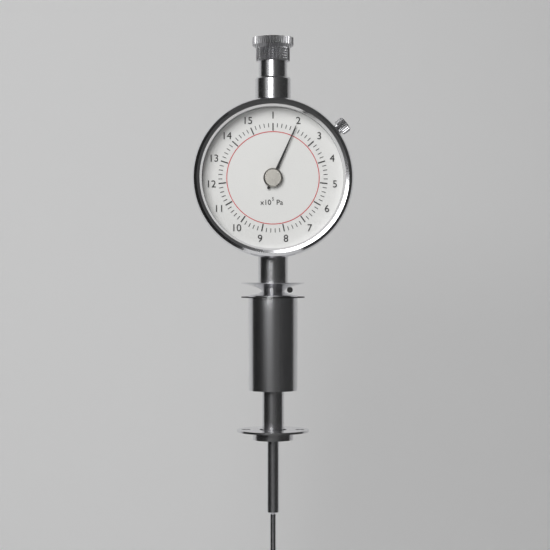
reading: 200000 Pa
